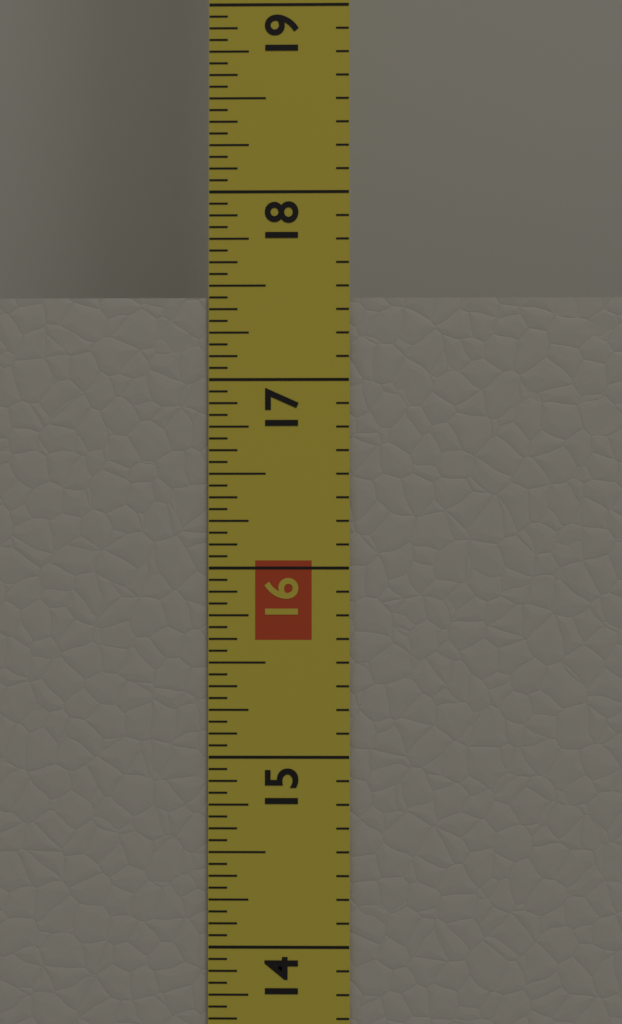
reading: 17.4375 in
